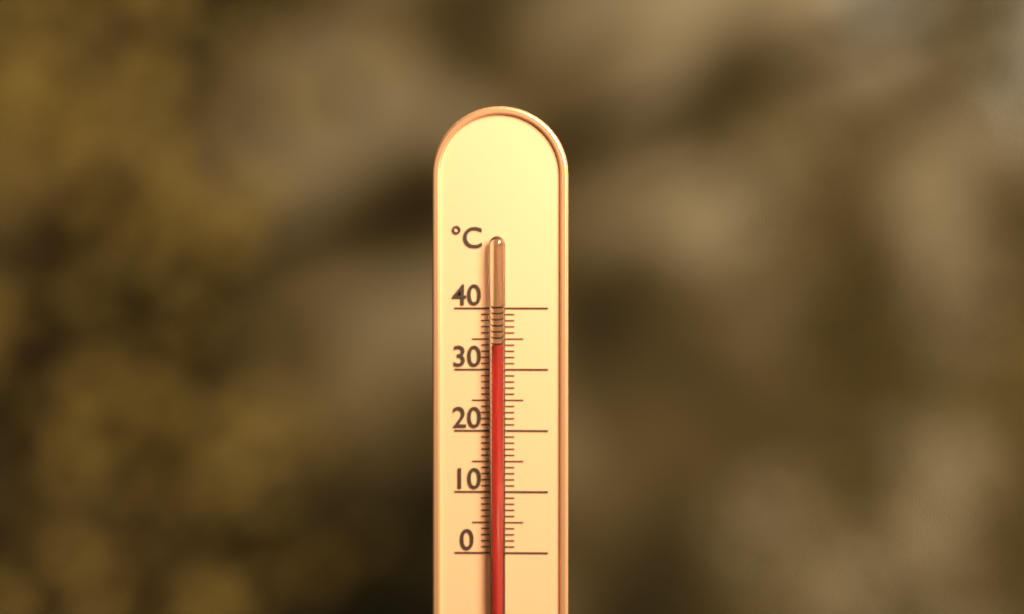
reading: 34 °C
